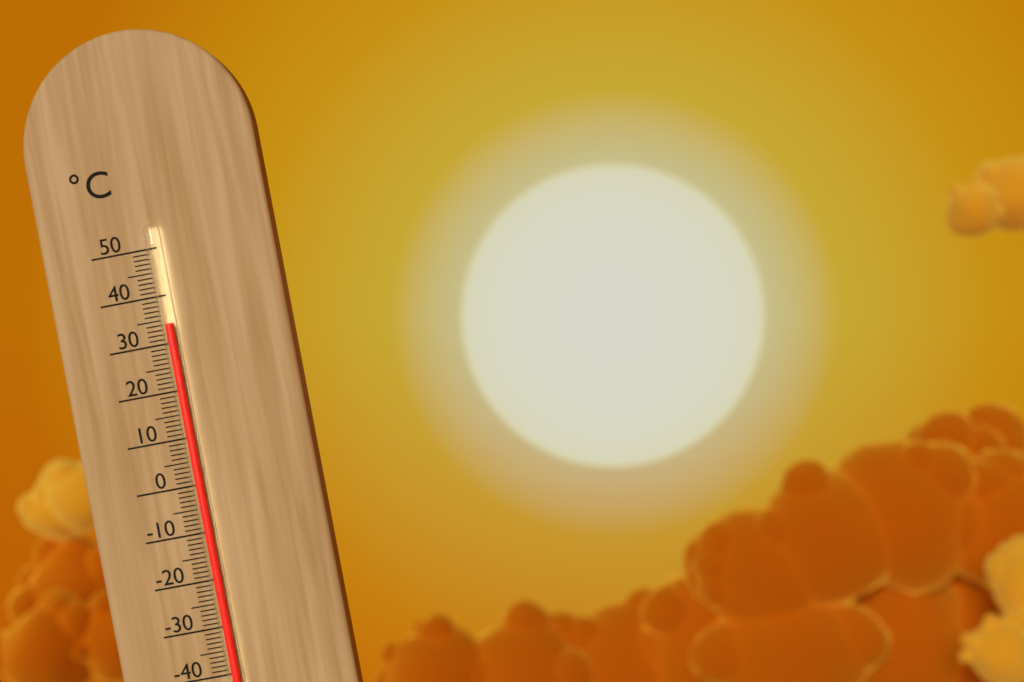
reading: 34 °C
